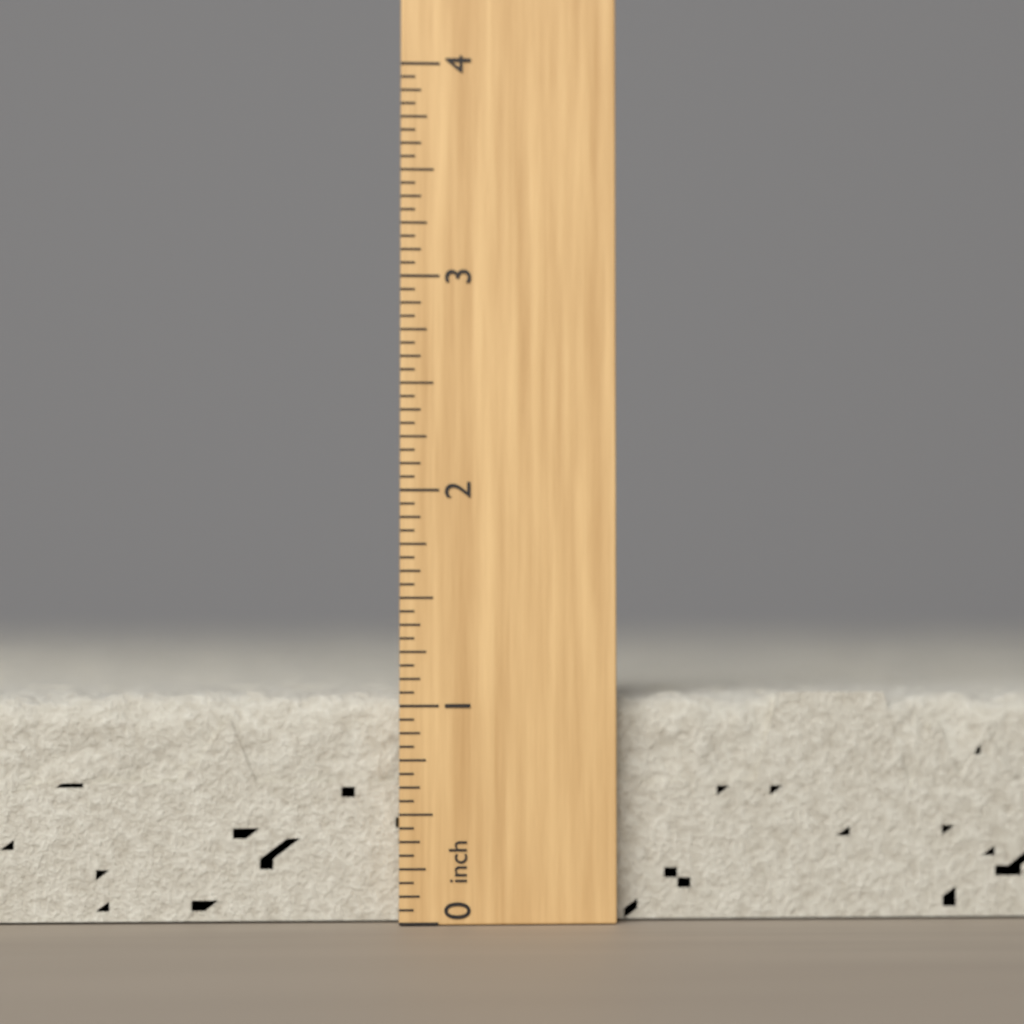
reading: 1.0625 inch
